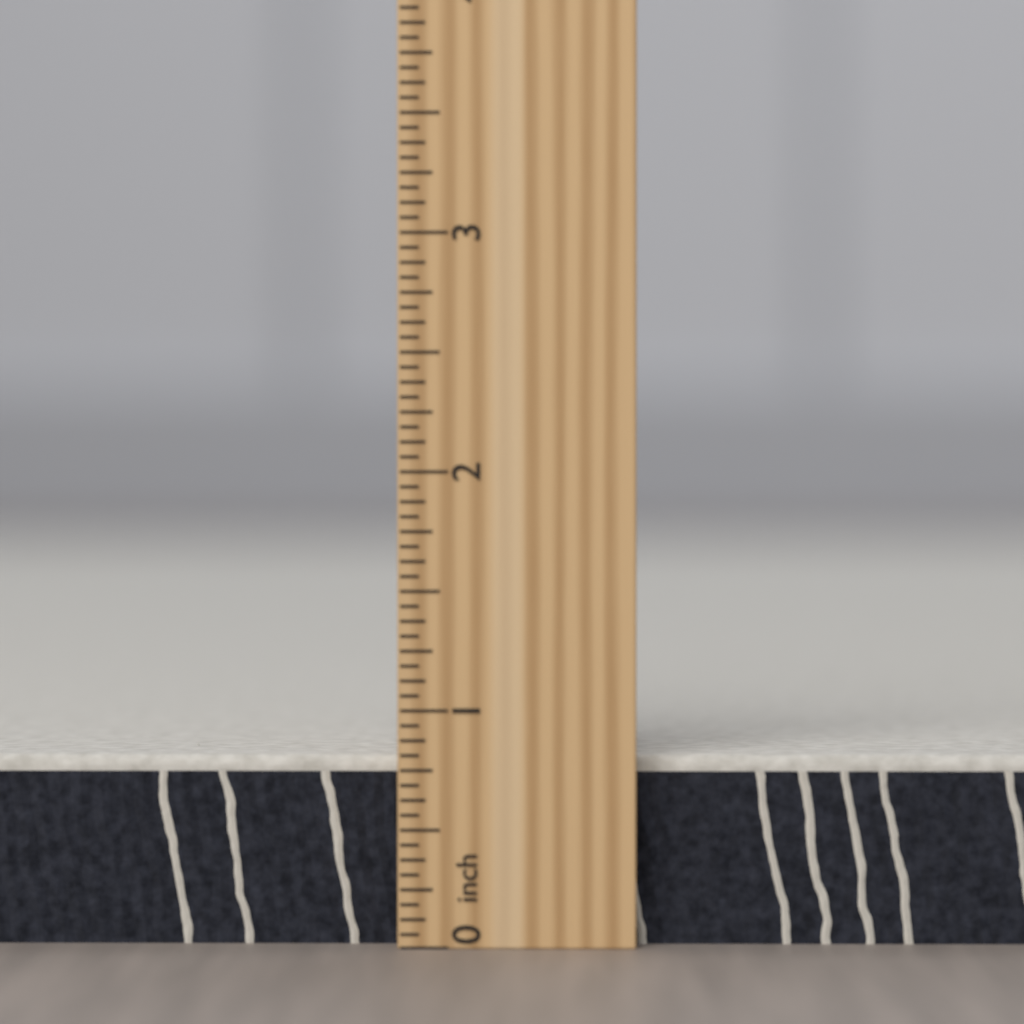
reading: 0.8125 inch
